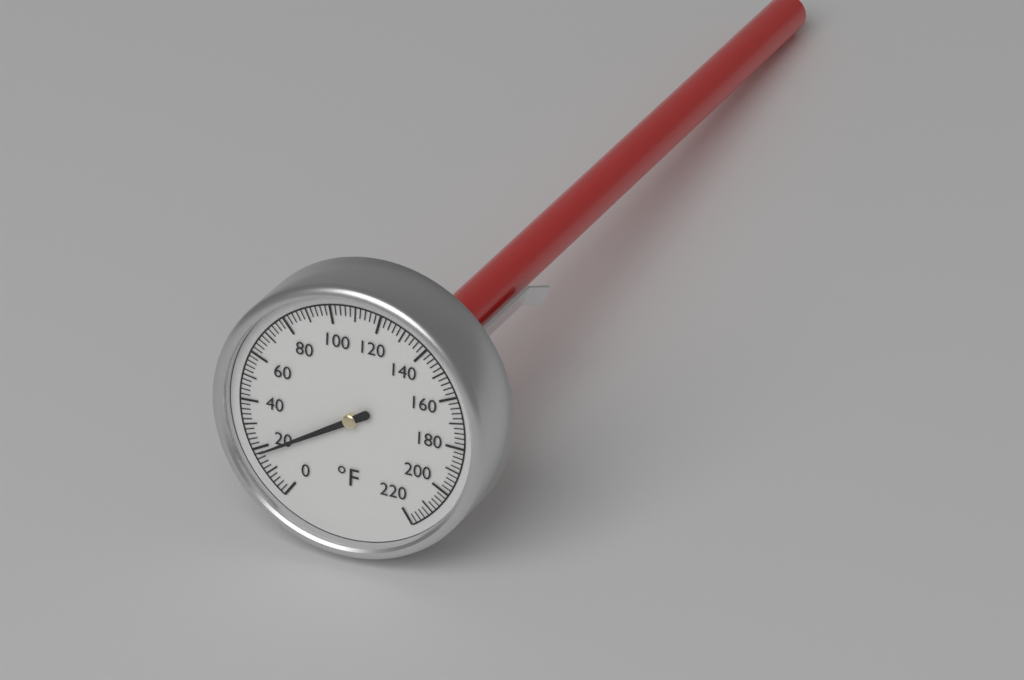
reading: 18 °F
